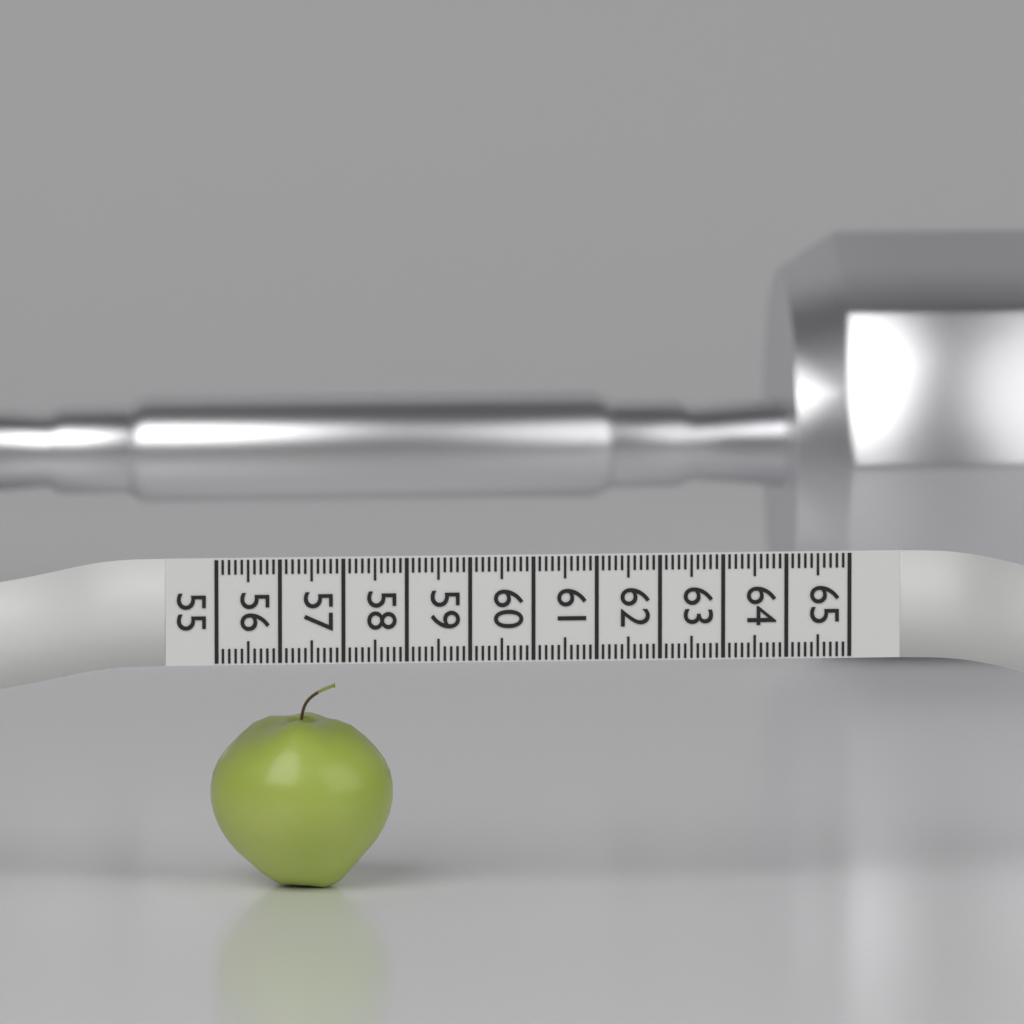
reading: 57.9 (no unit)
